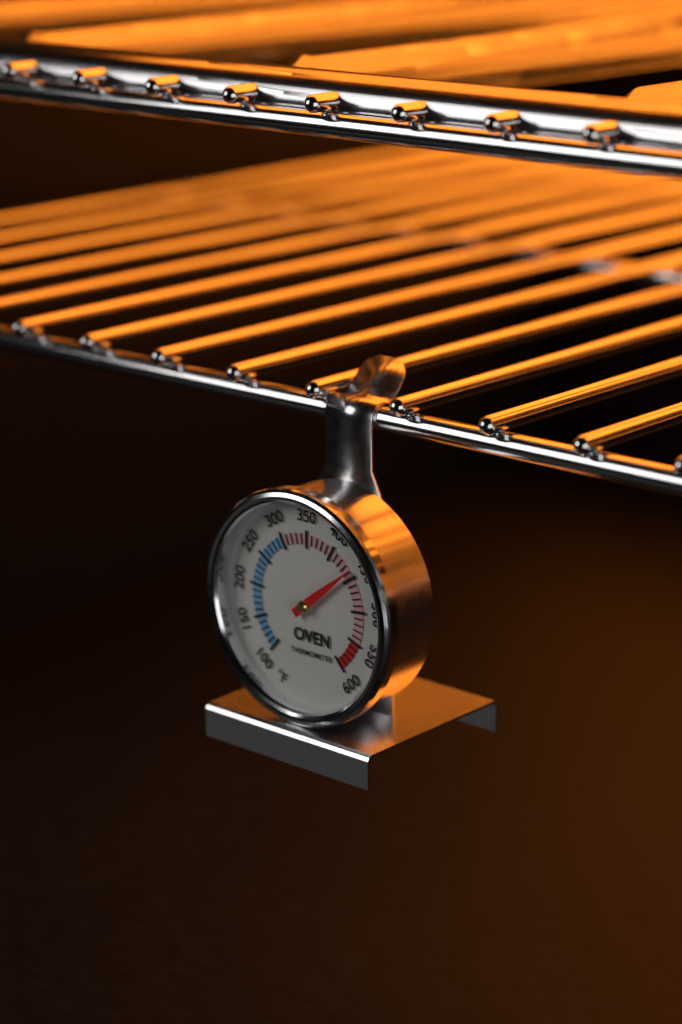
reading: 440 °F
